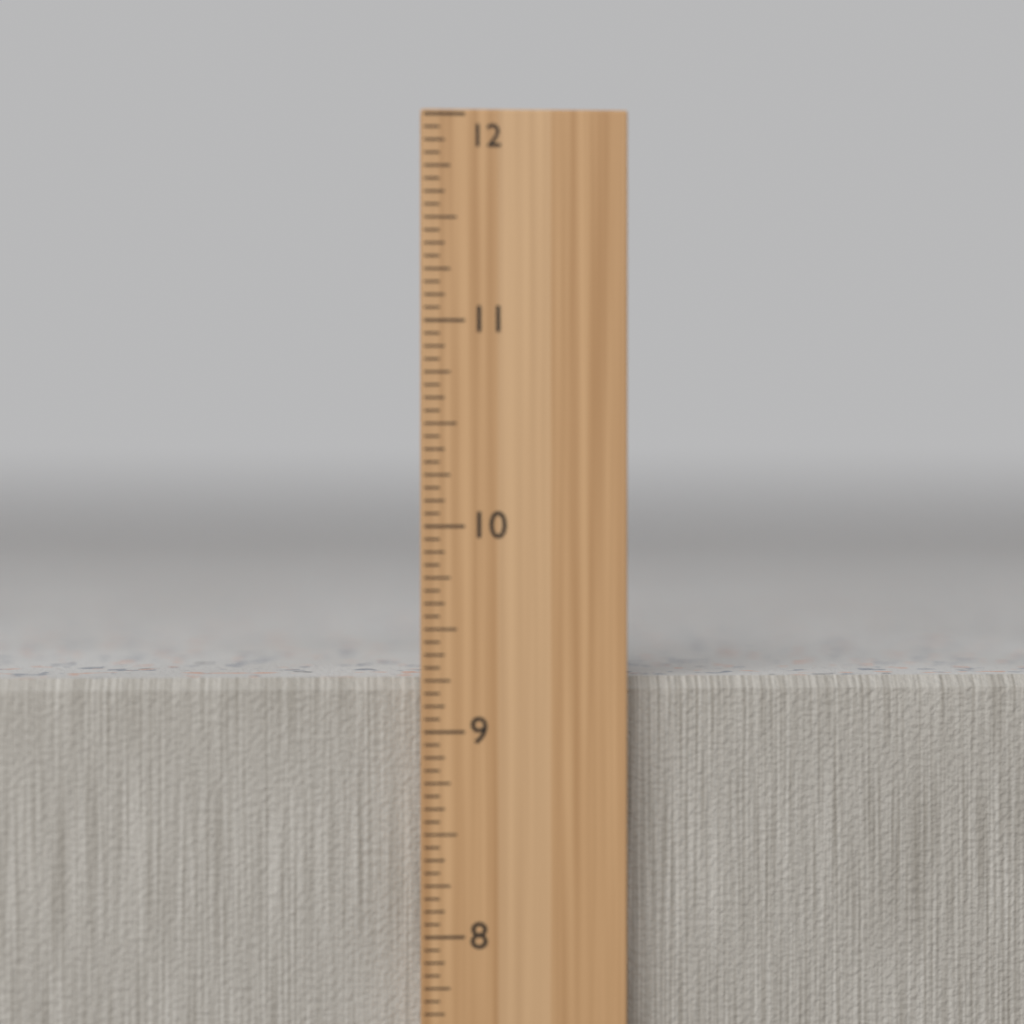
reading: 9.2500 in
